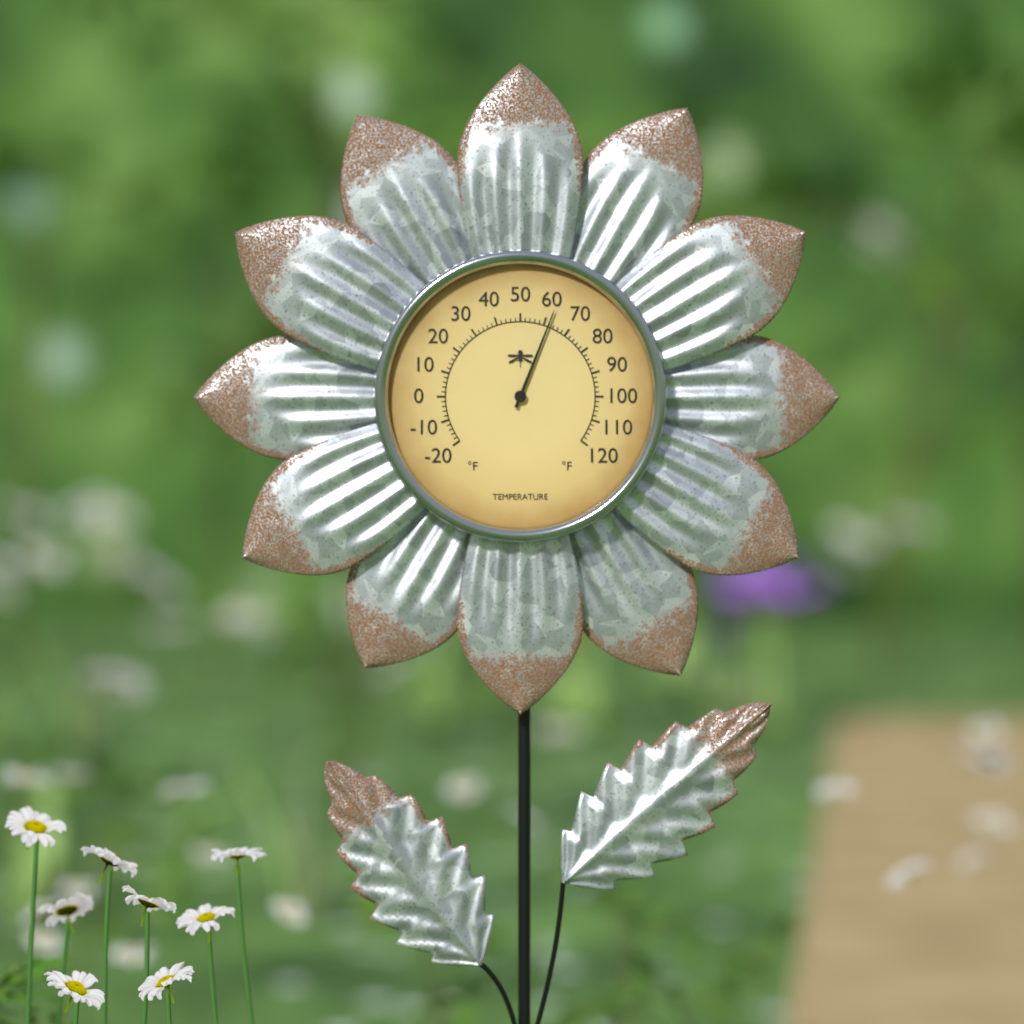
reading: 62 °F
